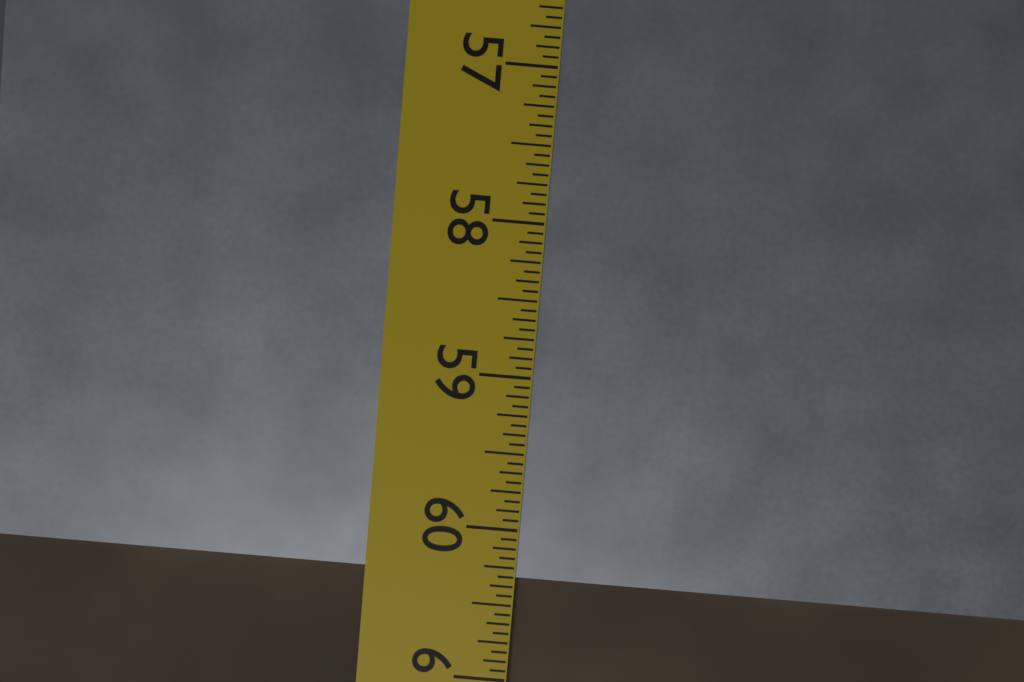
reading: 60.3125 in
